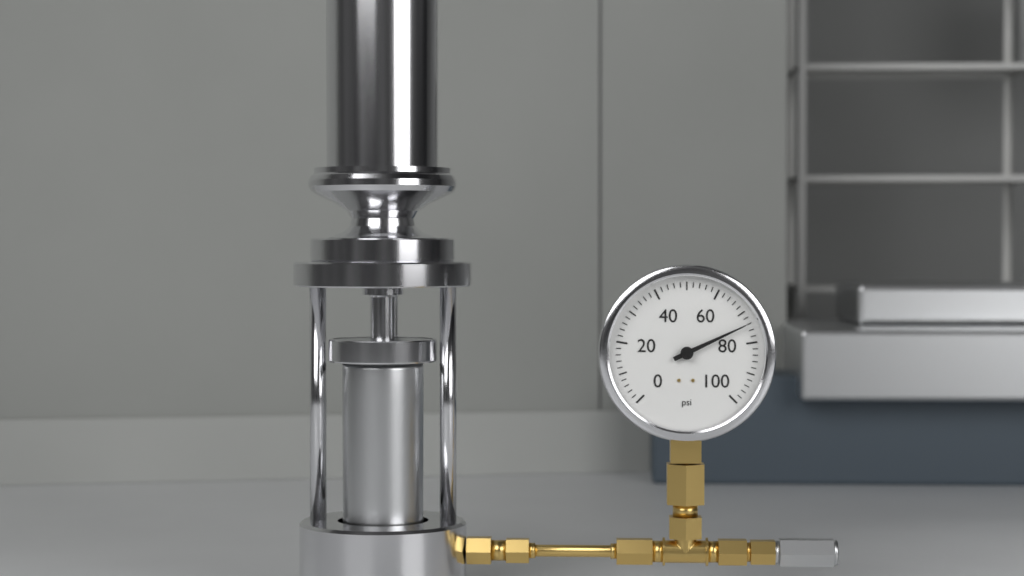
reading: 74 psi
